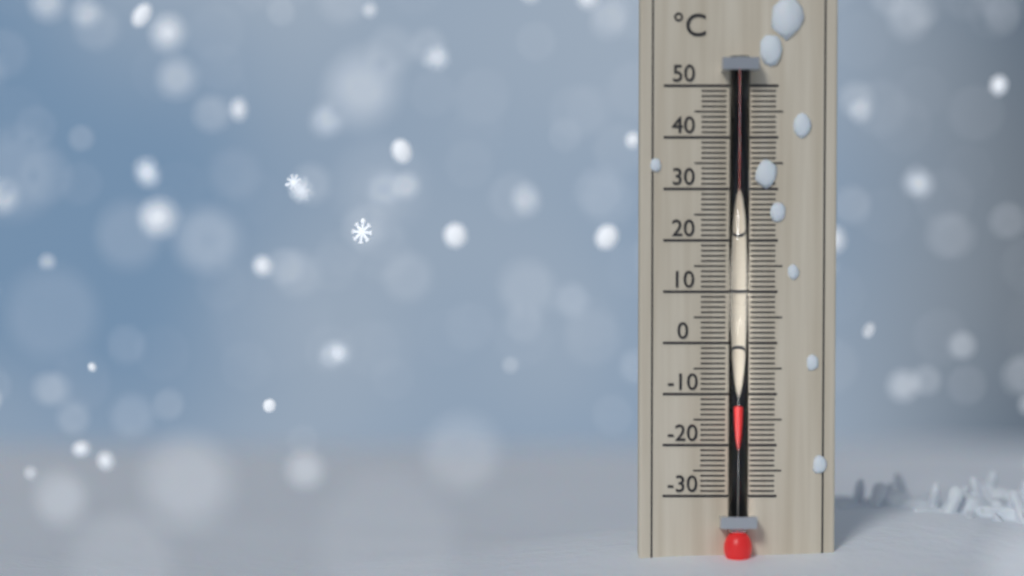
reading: -12 °C
